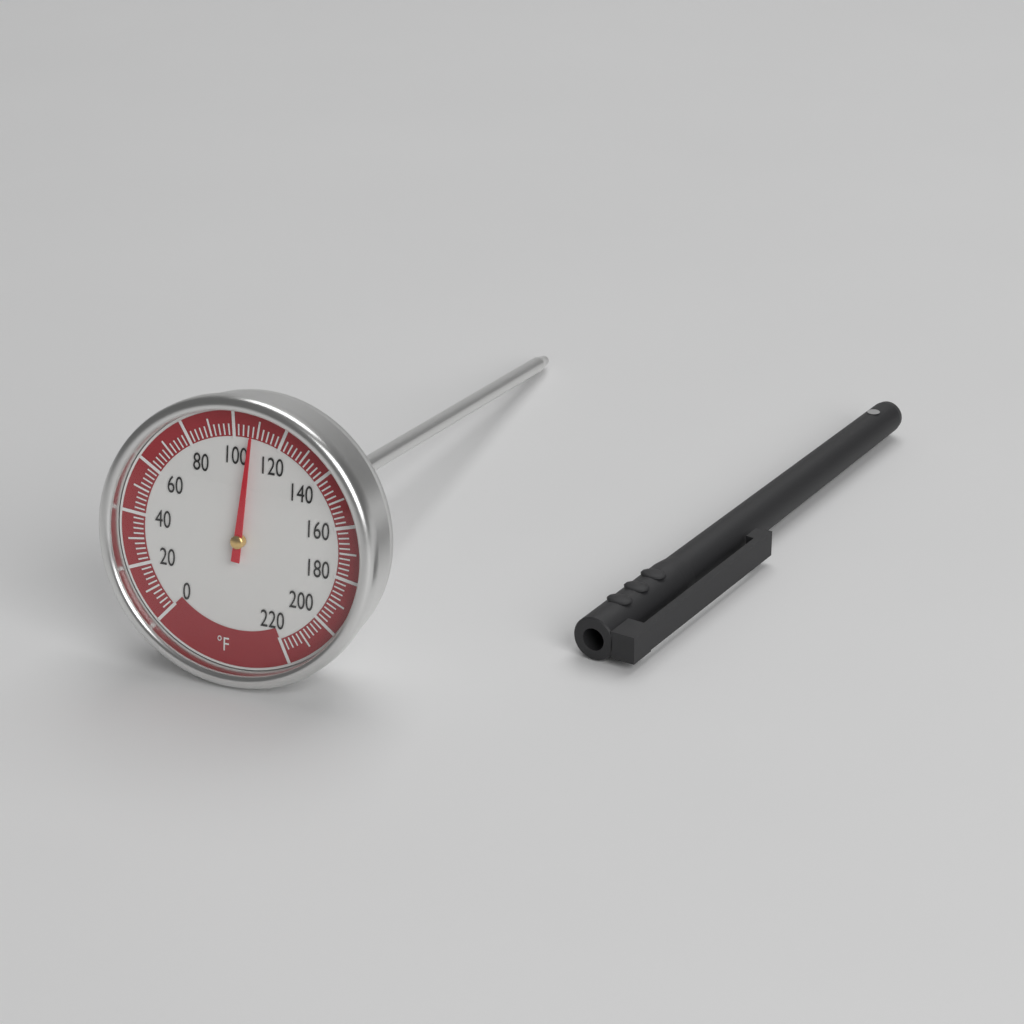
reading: 108 °F
